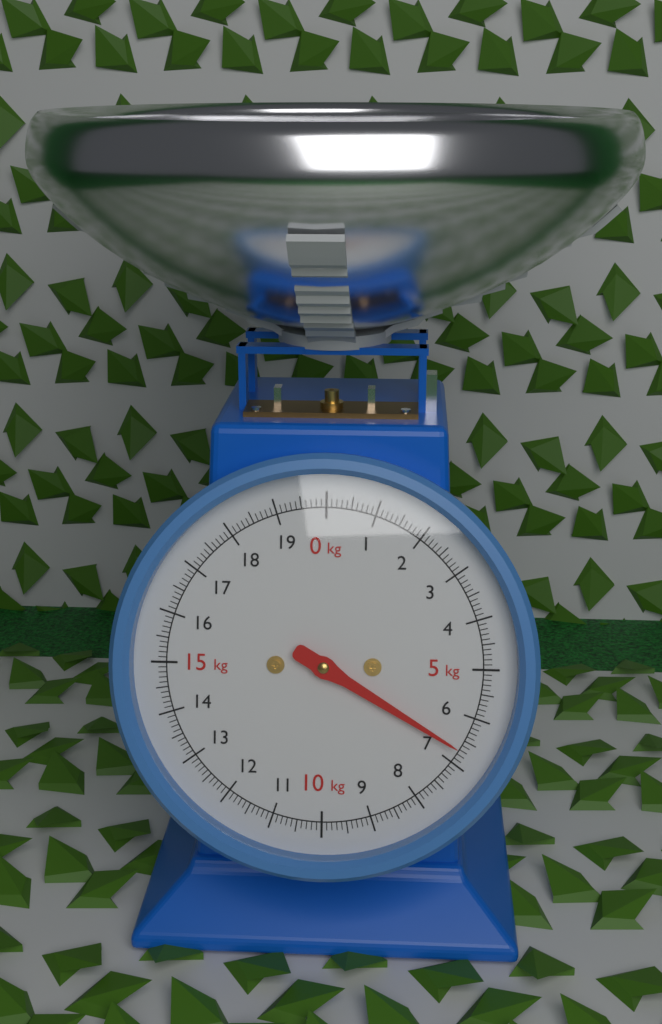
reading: 6.7 kg
